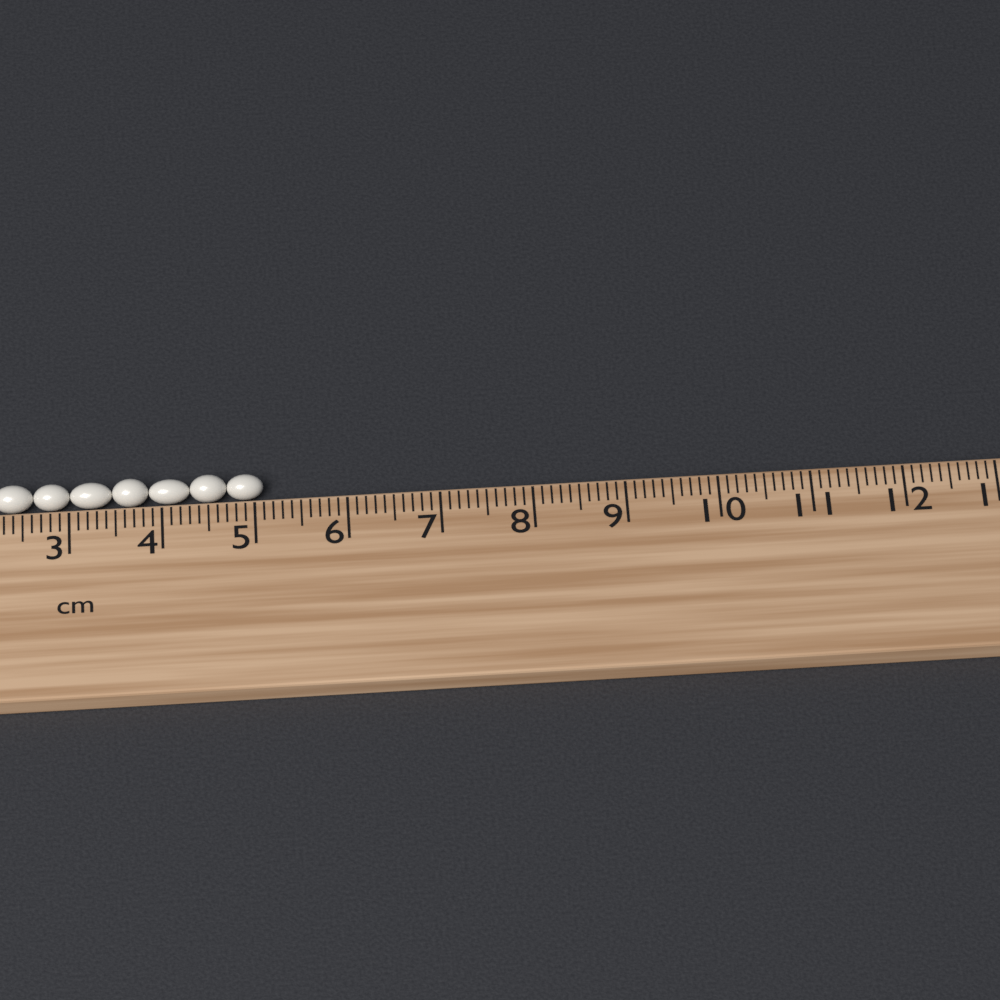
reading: 5.1 cm
